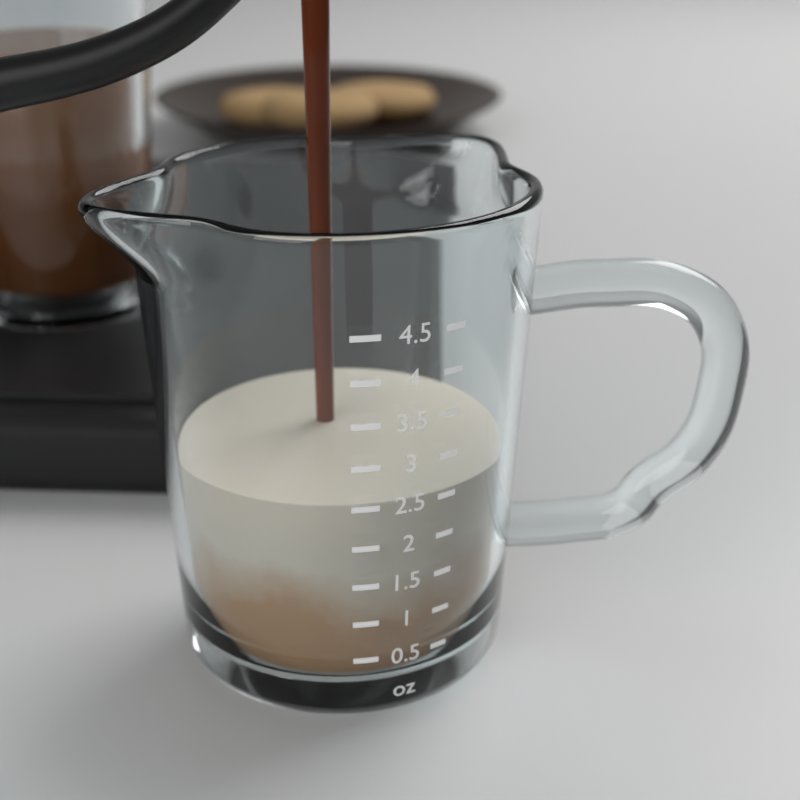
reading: 2.5 oz
